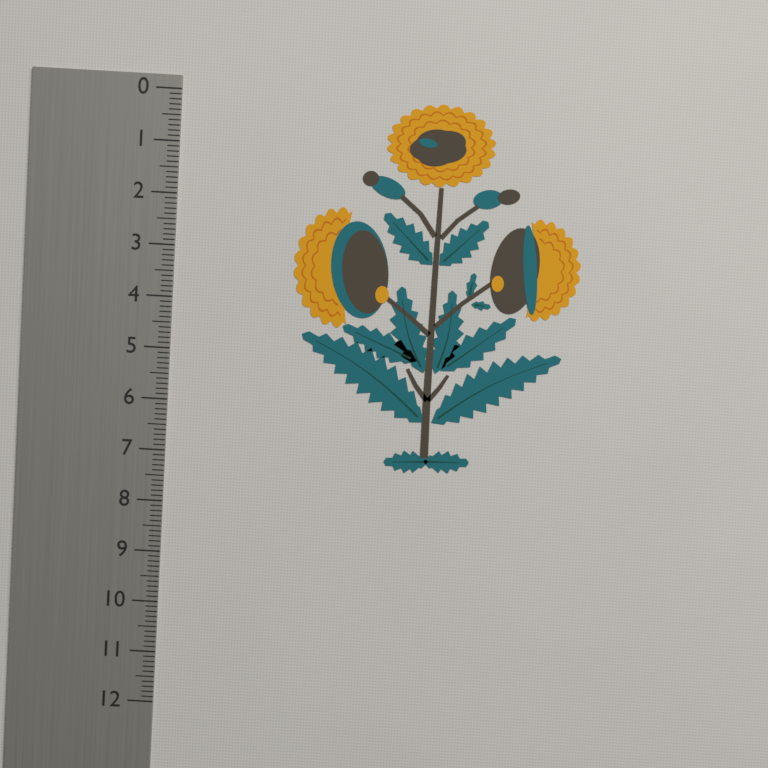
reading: 7.2 (no unit)
